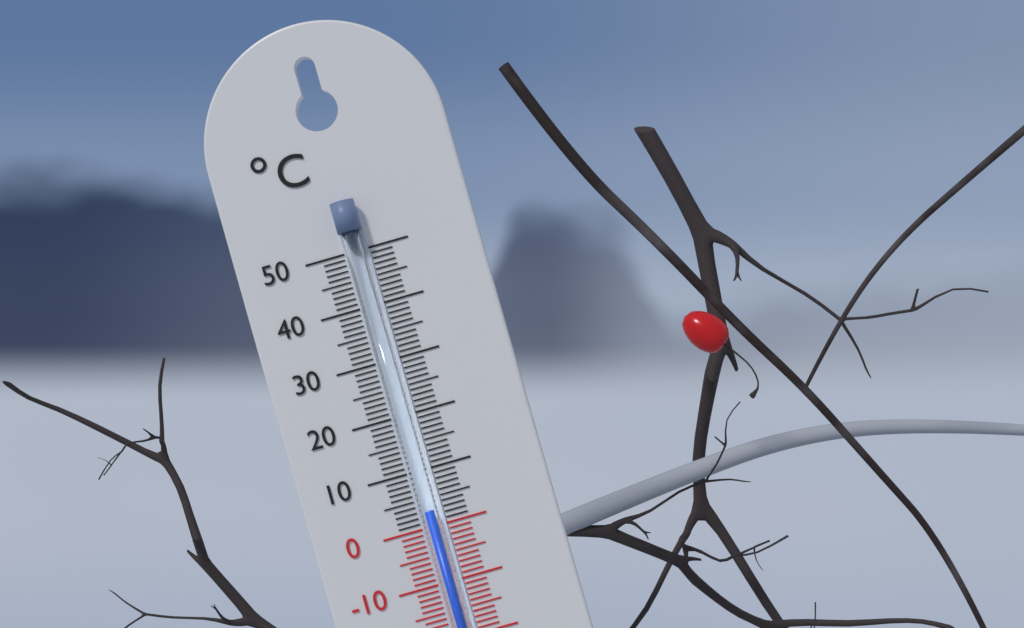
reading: 3 °C
